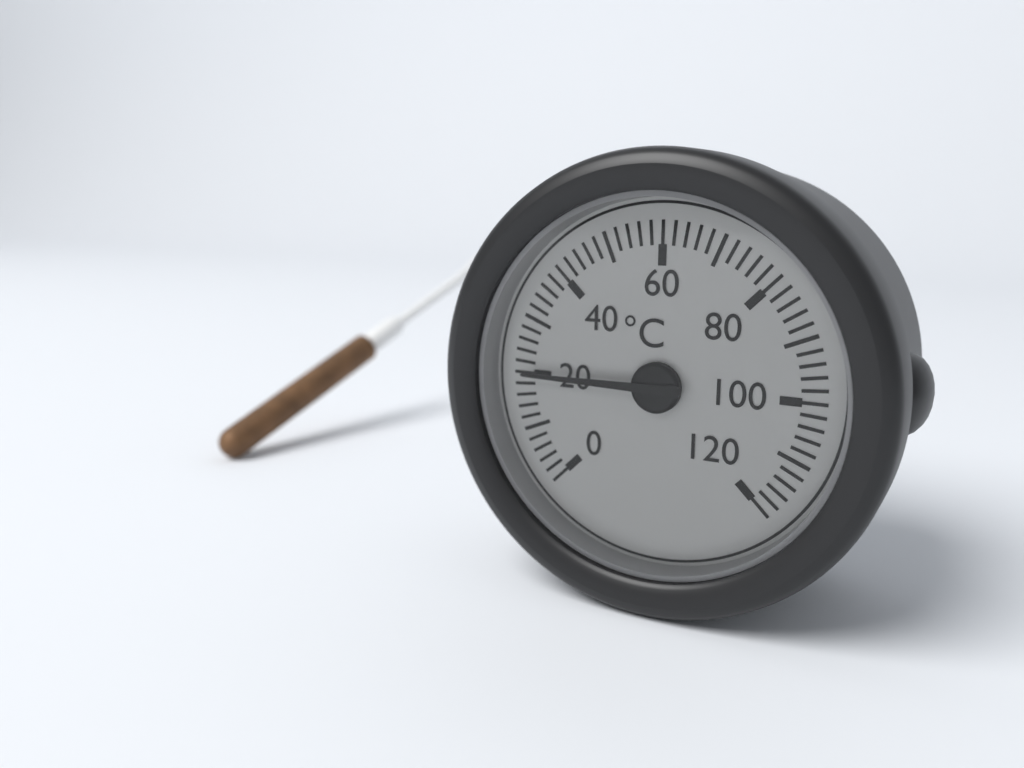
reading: 20 °C
